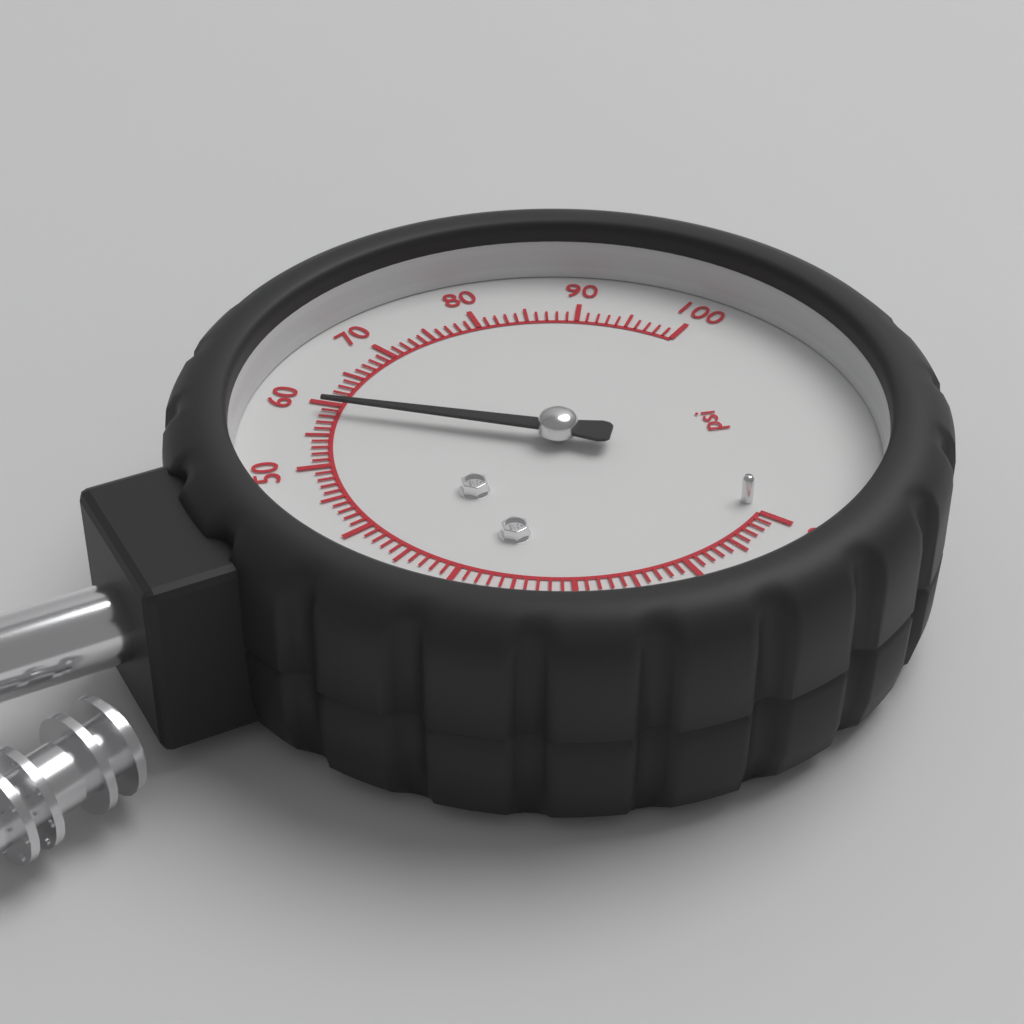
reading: 59 psi
